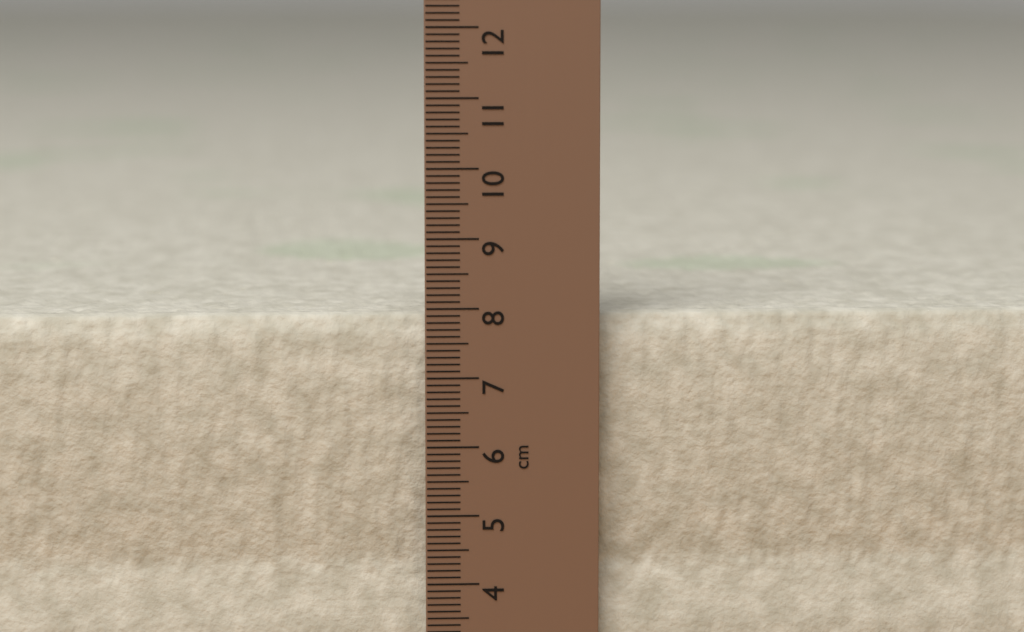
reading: 7.9 cm
